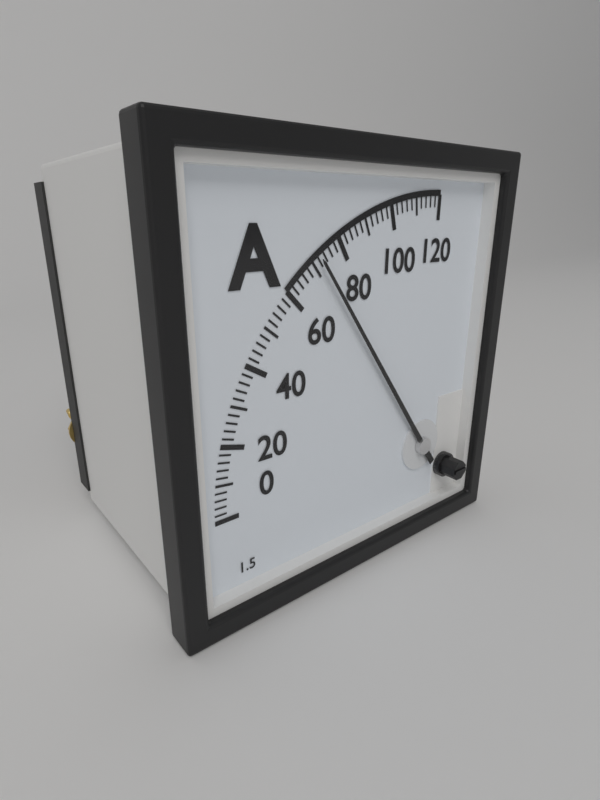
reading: 72 A
